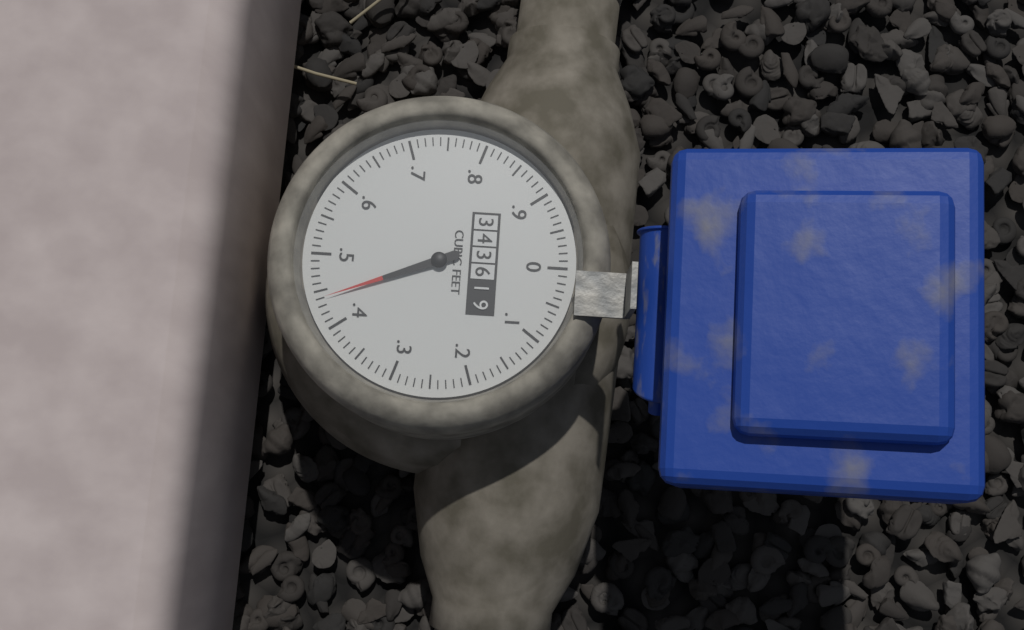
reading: 0.44 cubic feet
